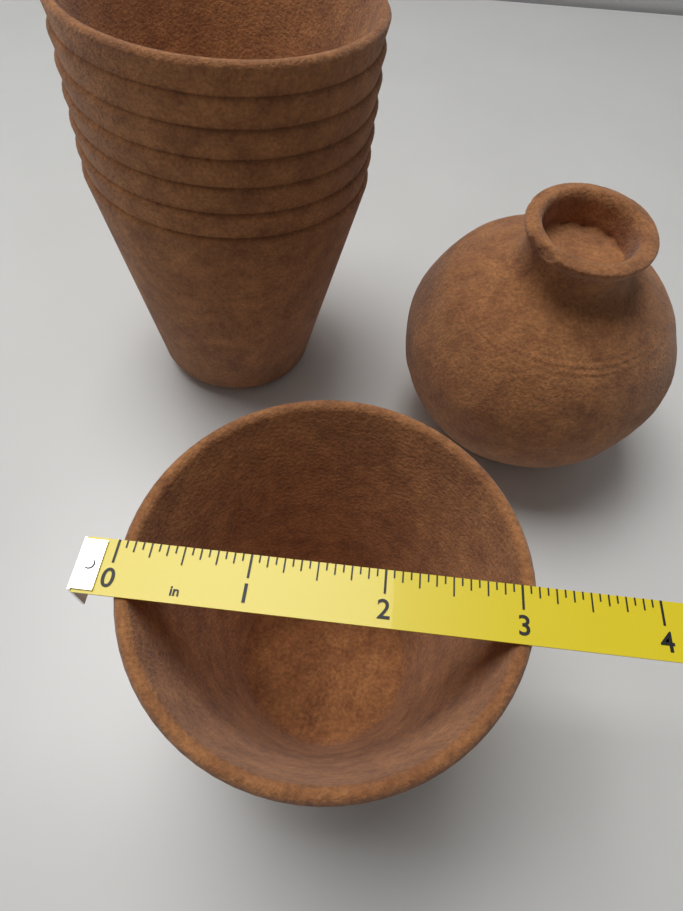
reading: 3.1250 in
